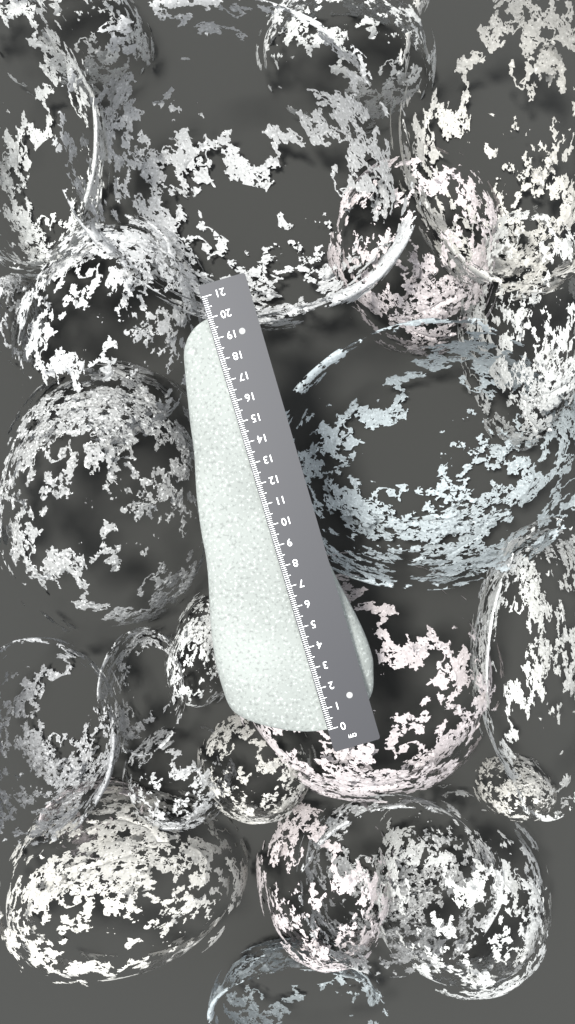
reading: 20.0 cm
